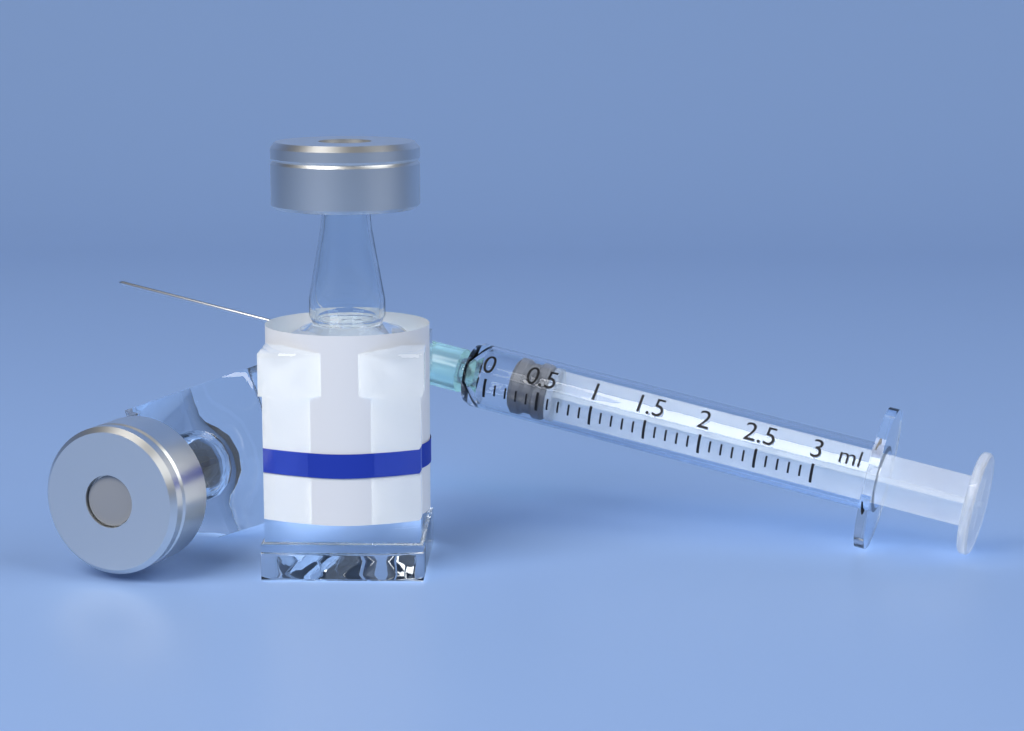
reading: 0.2 ml
